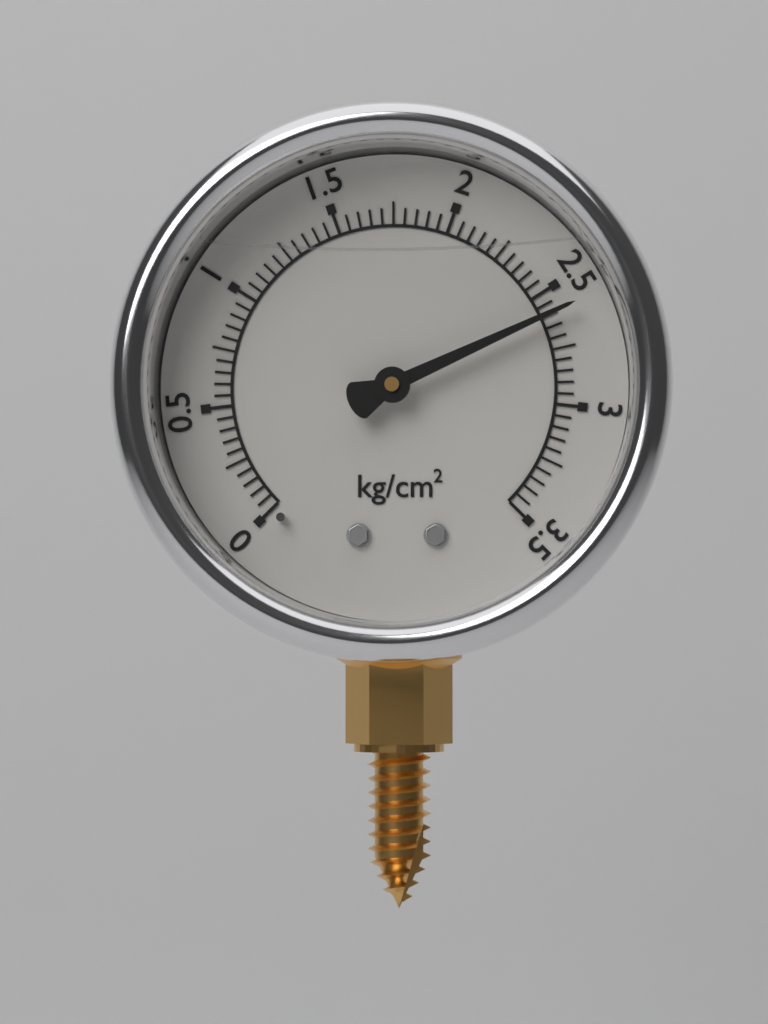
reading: 2.60 kg/cm²
